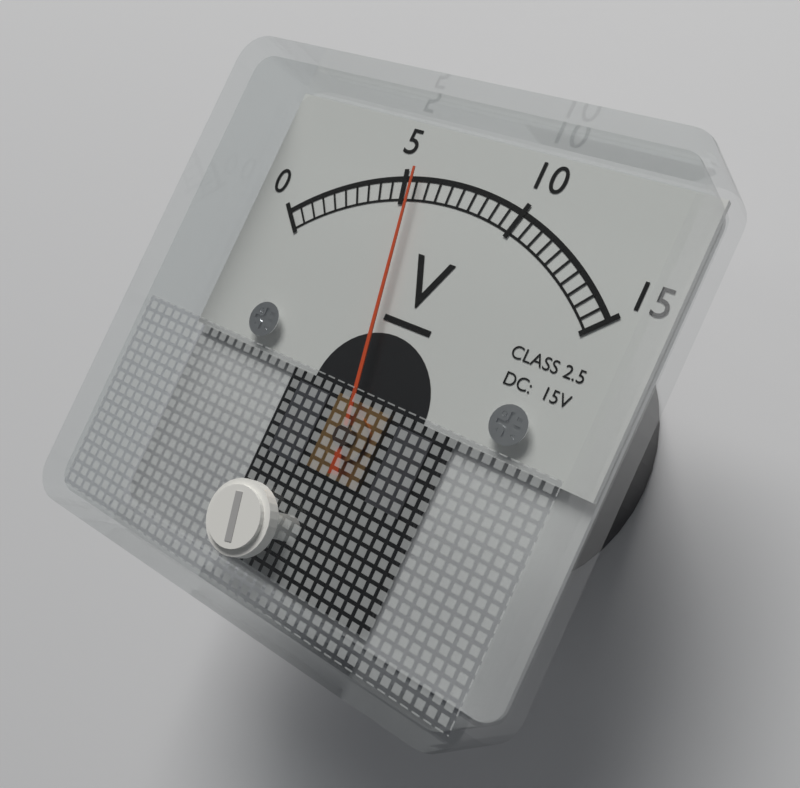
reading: 5.5 V
